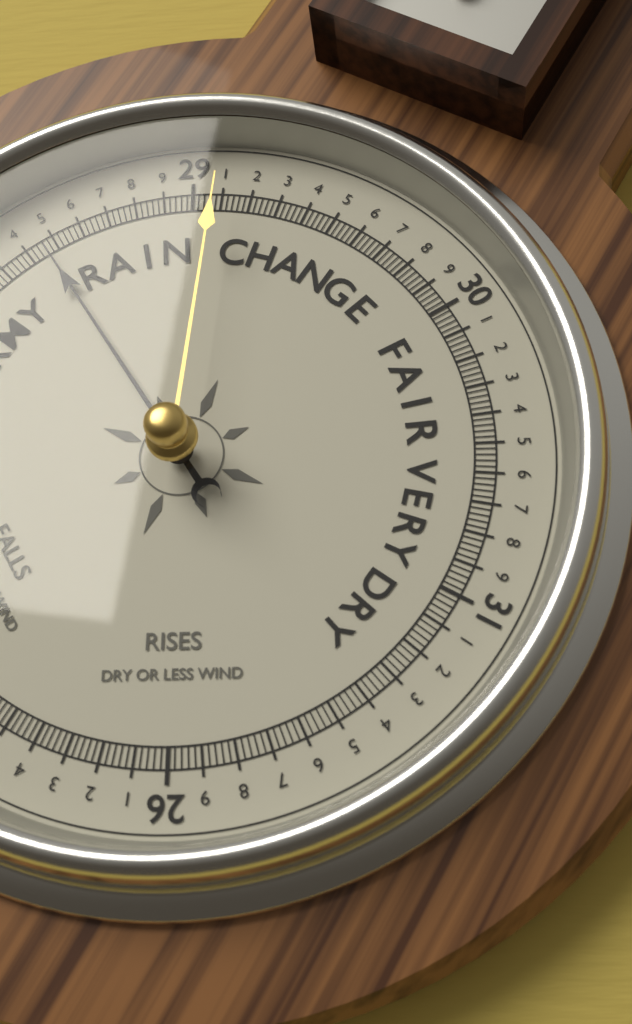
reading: 28.46 (no unit)
